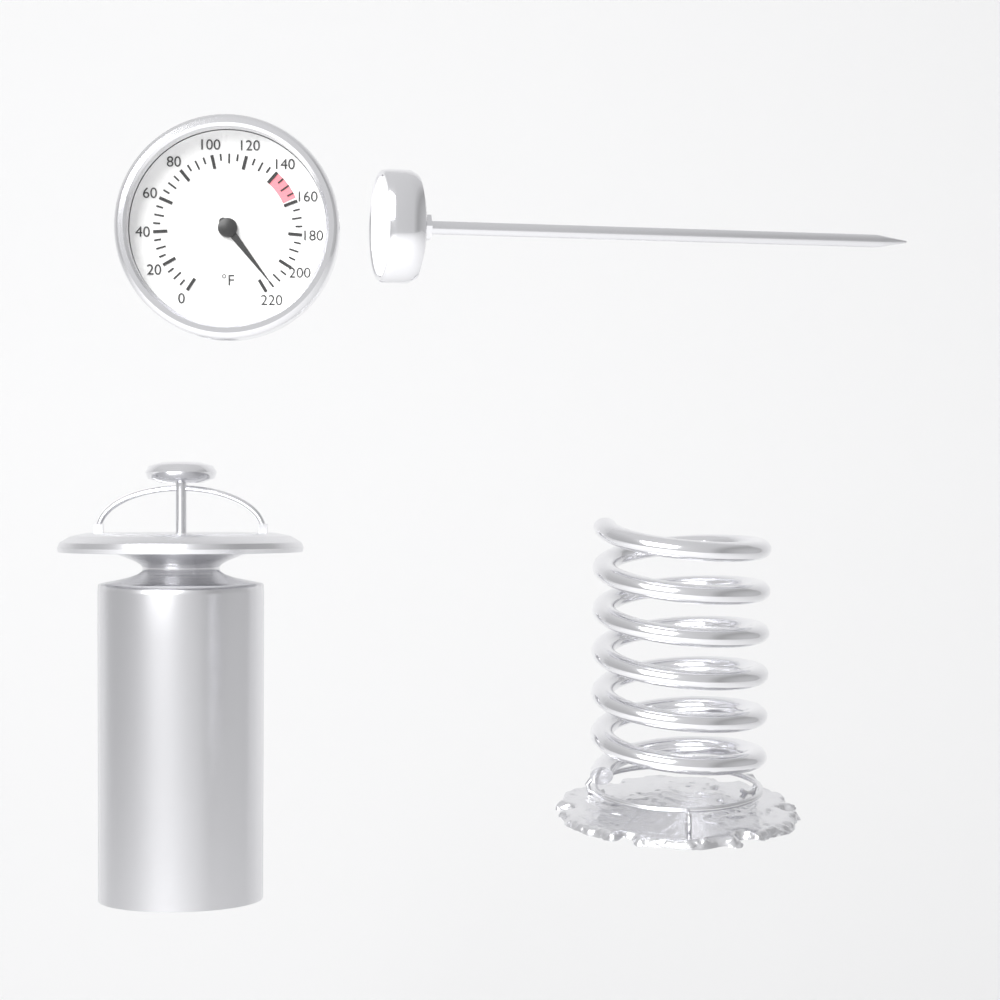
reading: 215 °F
